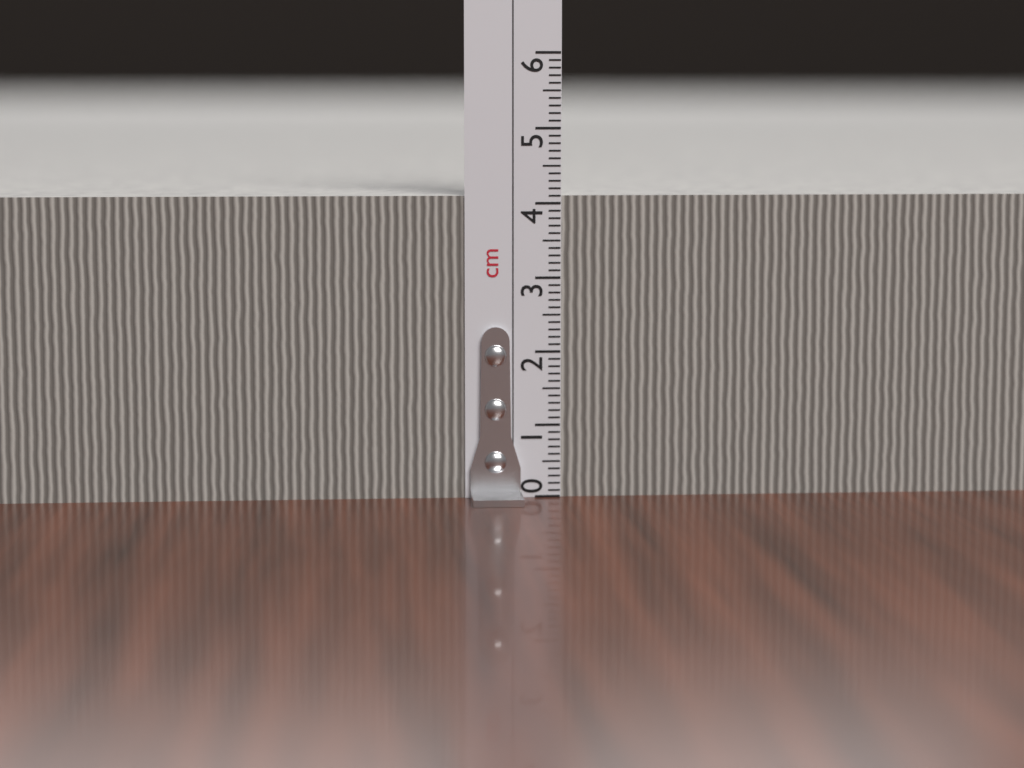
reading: 4.1 cm
